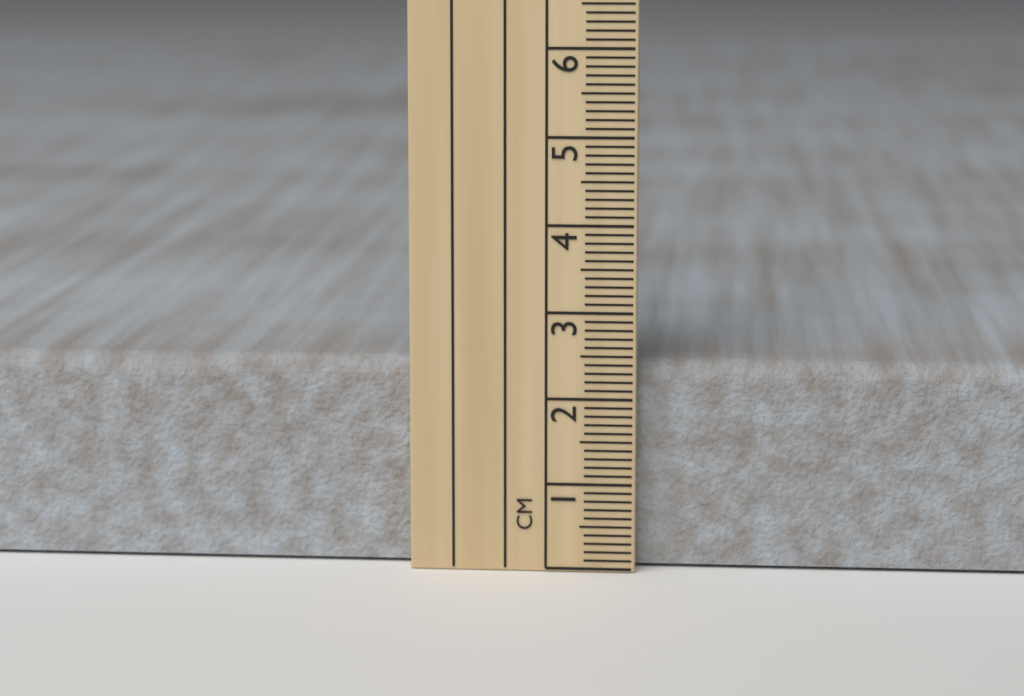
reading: 2.4 cm
